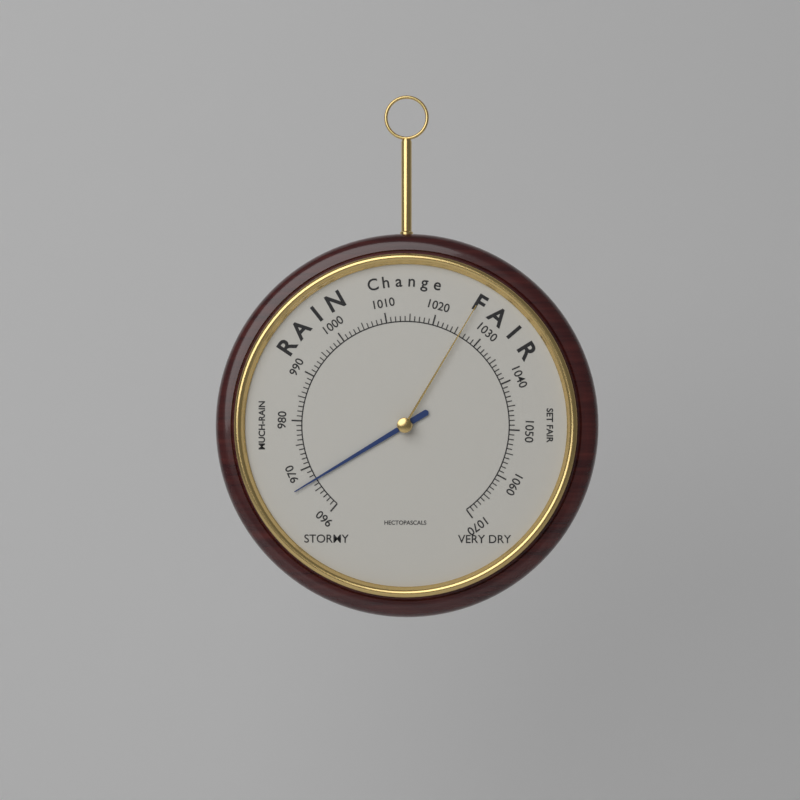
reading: 967 hPa
